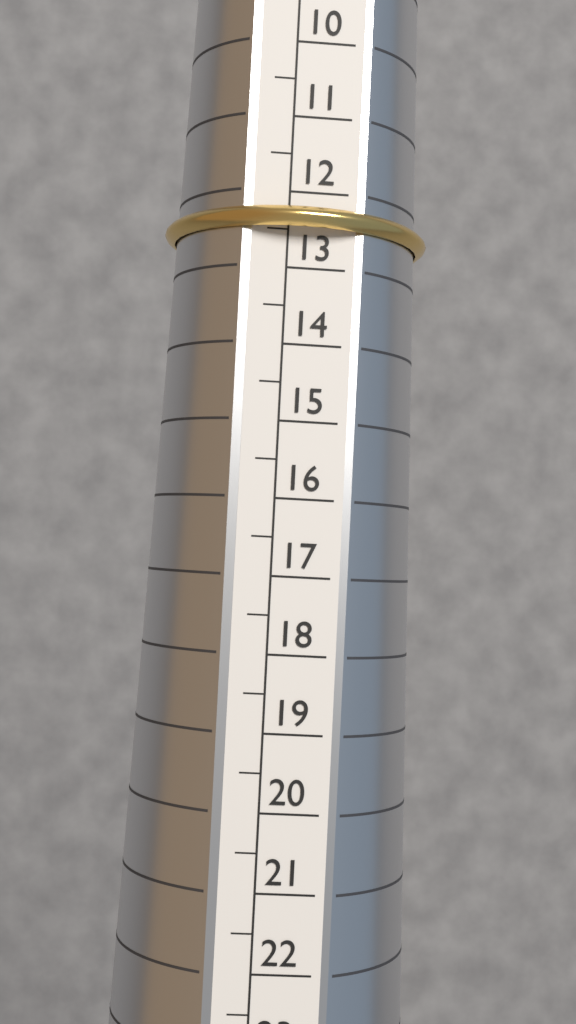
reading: 12.5 (no unit)
